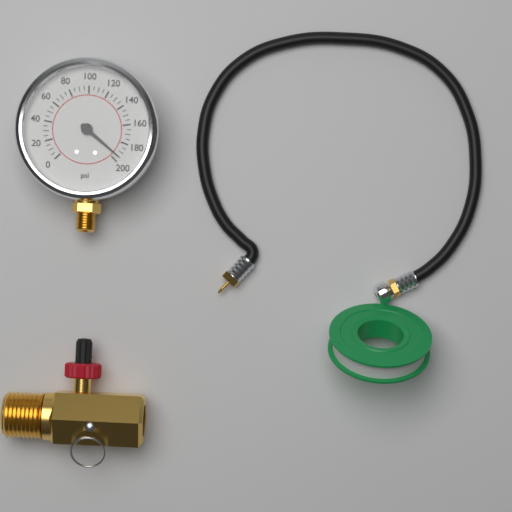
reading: 195 psi
